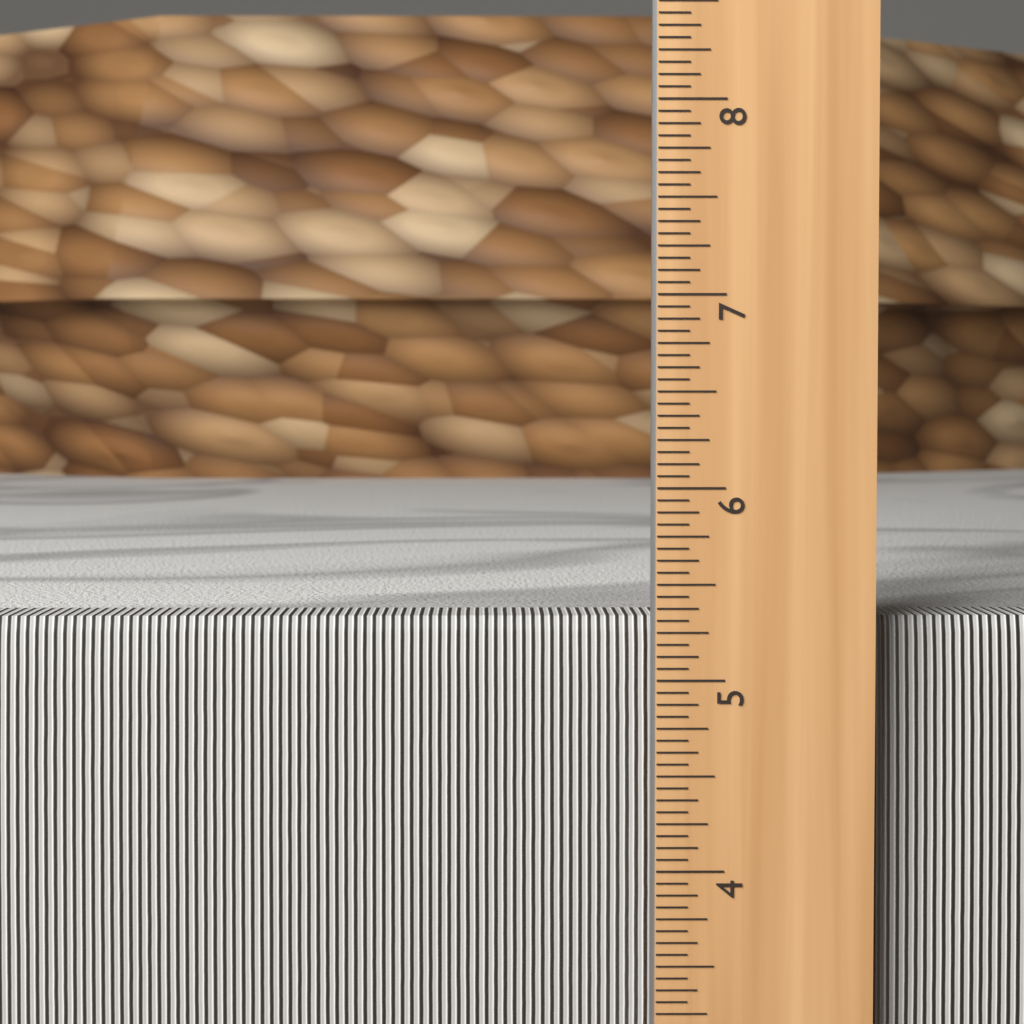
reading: 5.3125 in
